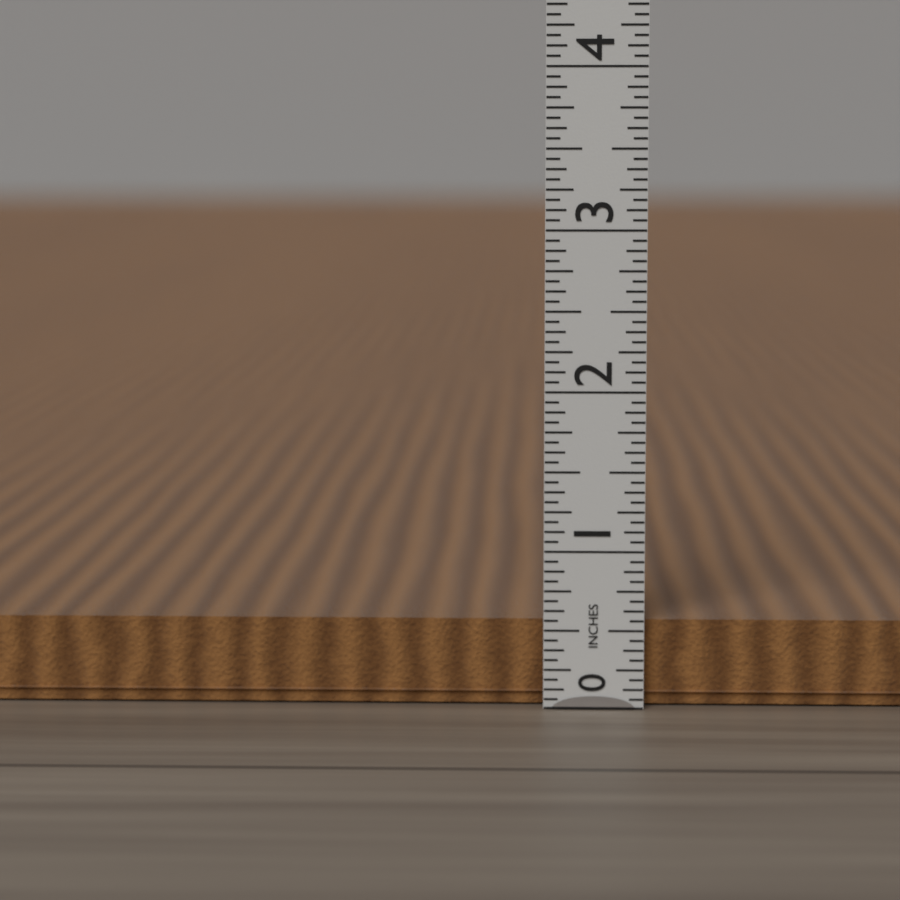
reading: 0.5625 in
